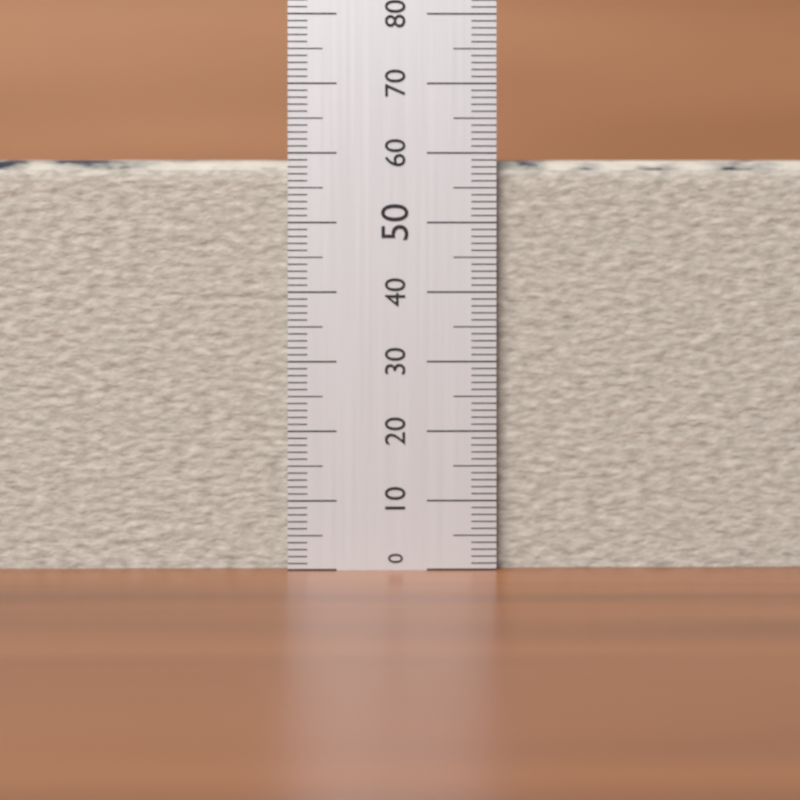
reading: 60 (no unit)
